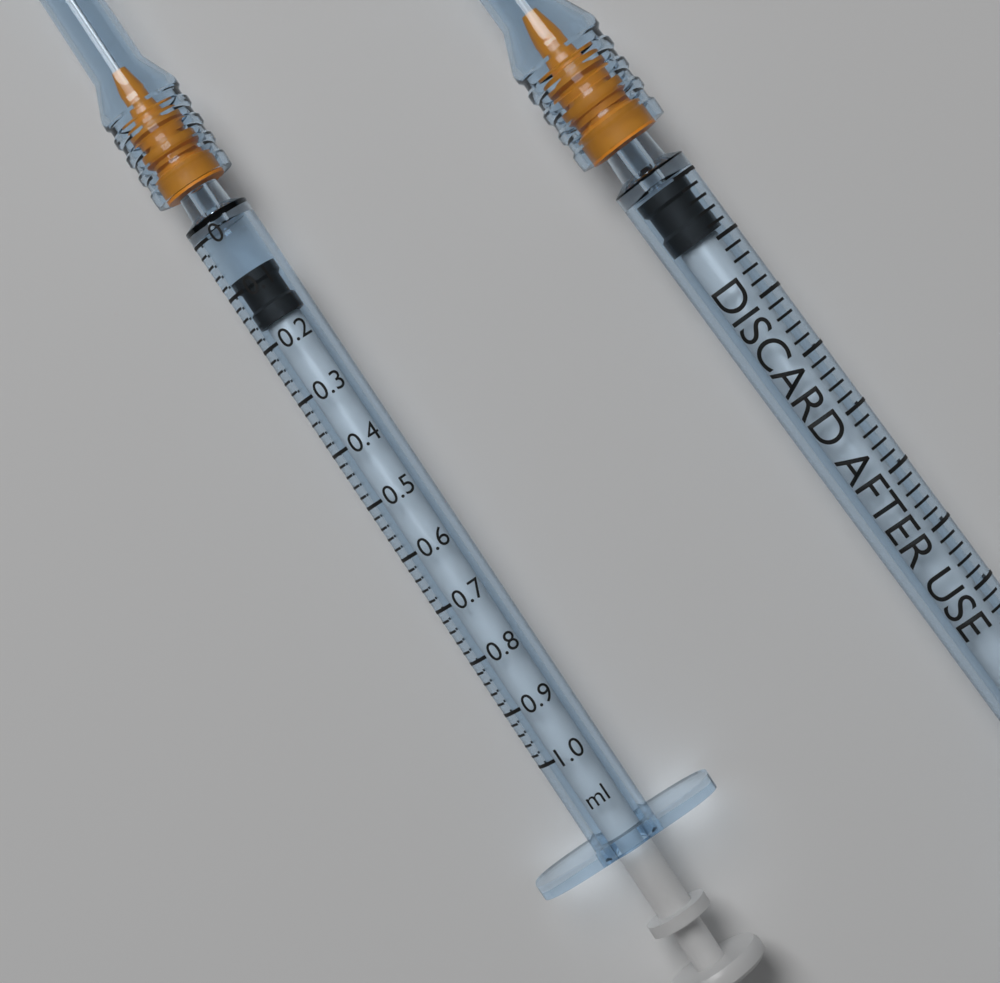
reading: 0.08 ml
